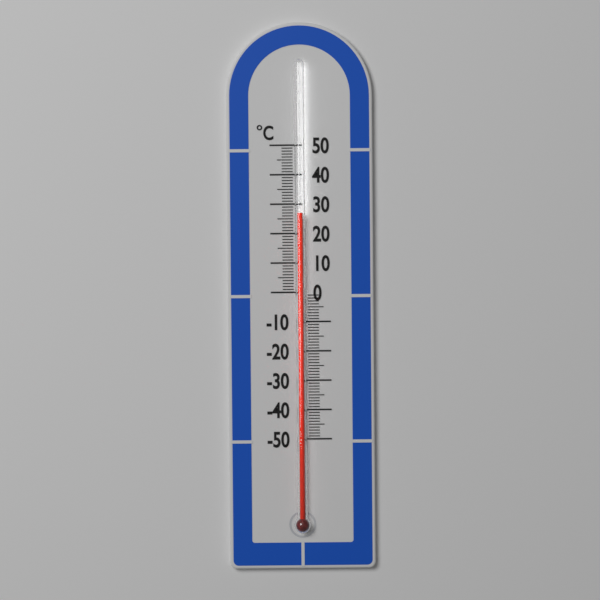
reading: 27 °C
